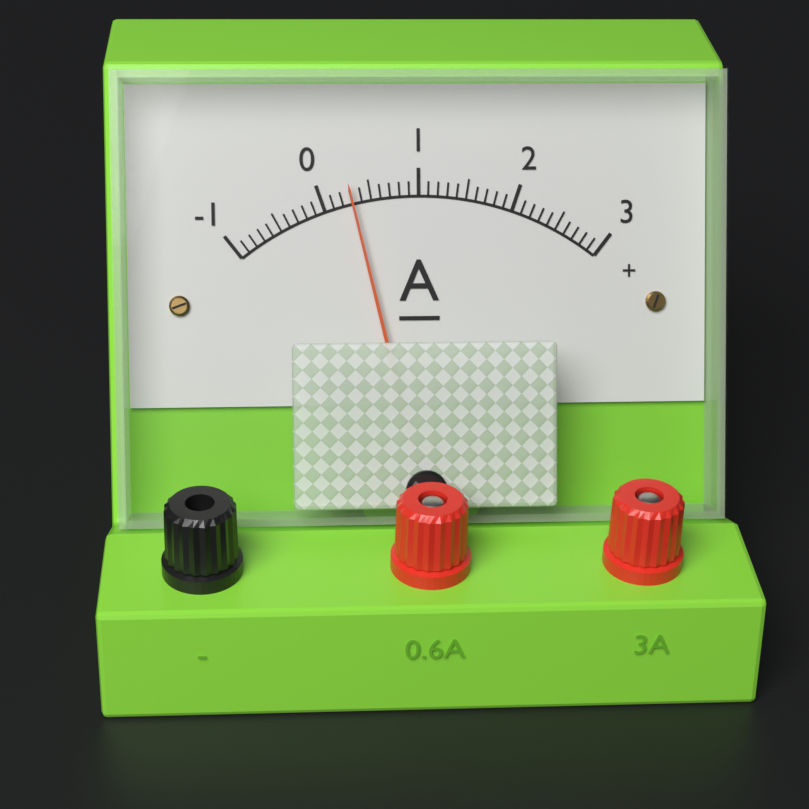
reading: 0.3 A
